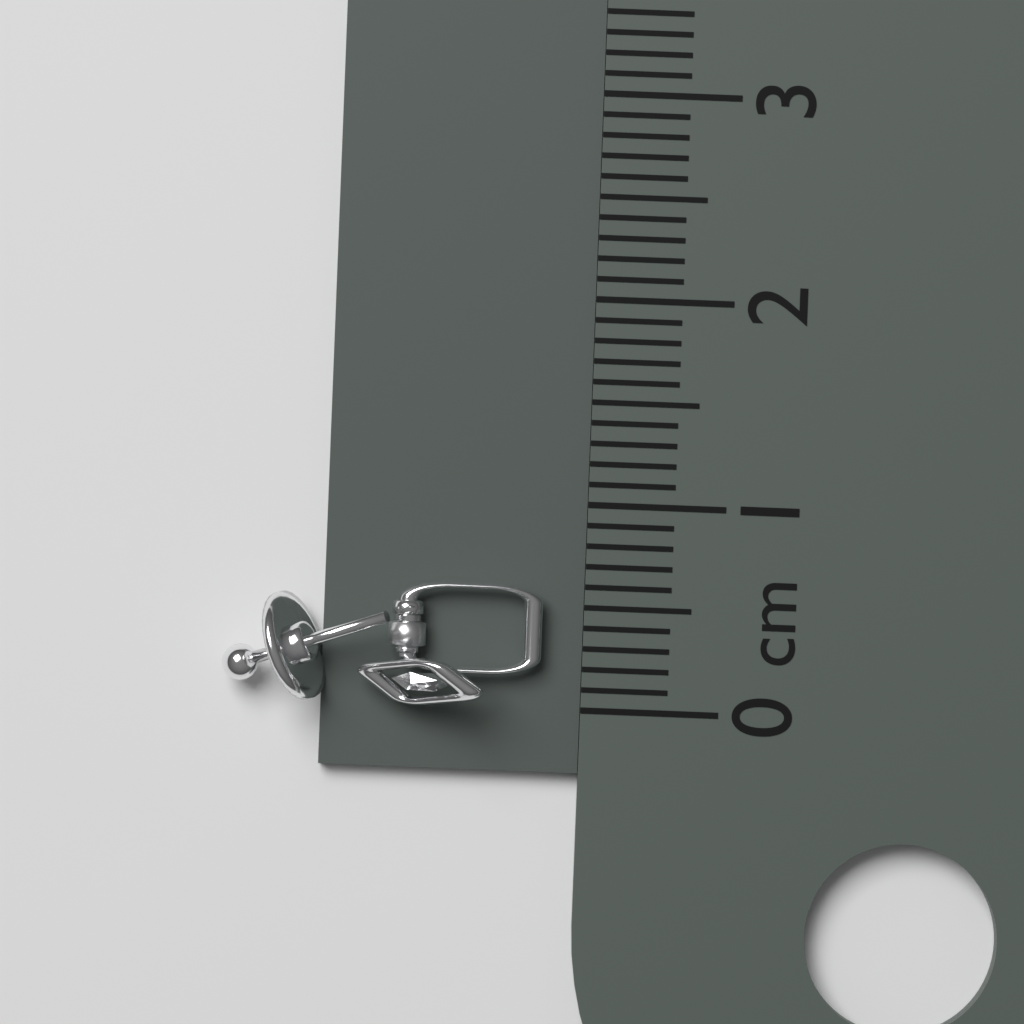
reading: 0.6 cm
